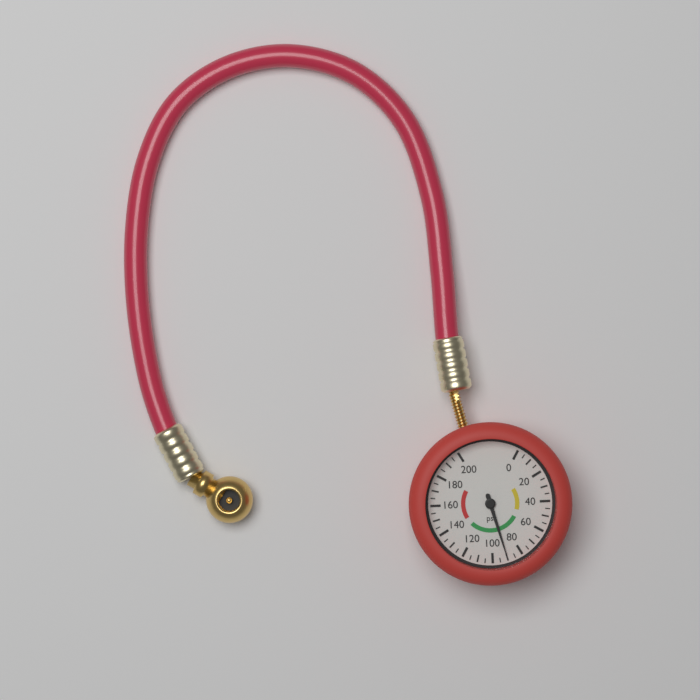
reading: 90 psi
